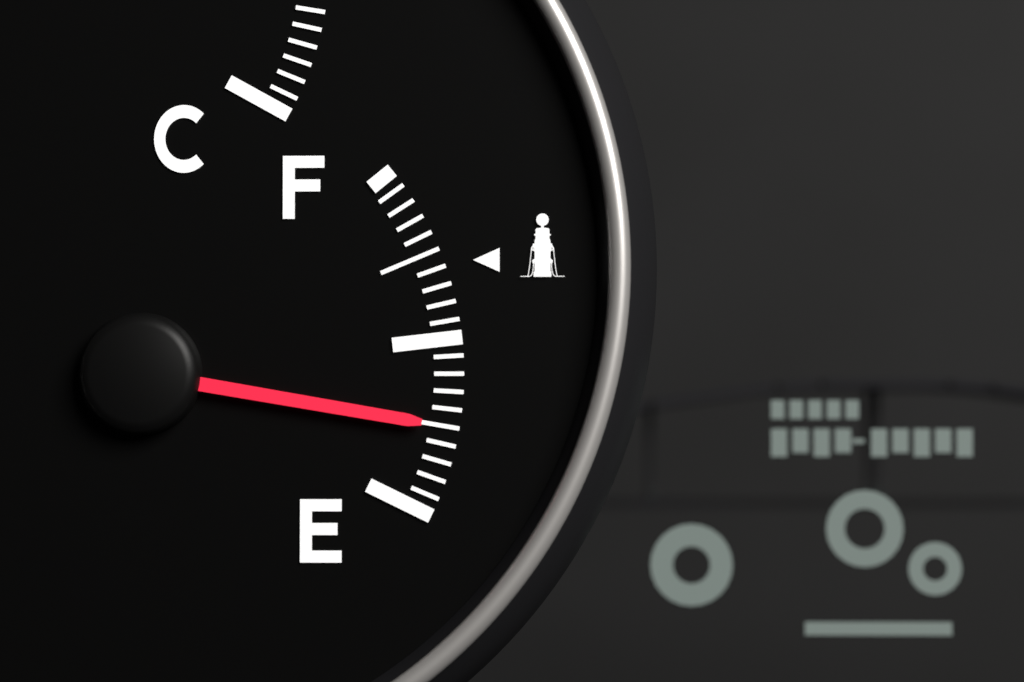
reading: 0.25 (no unit)
